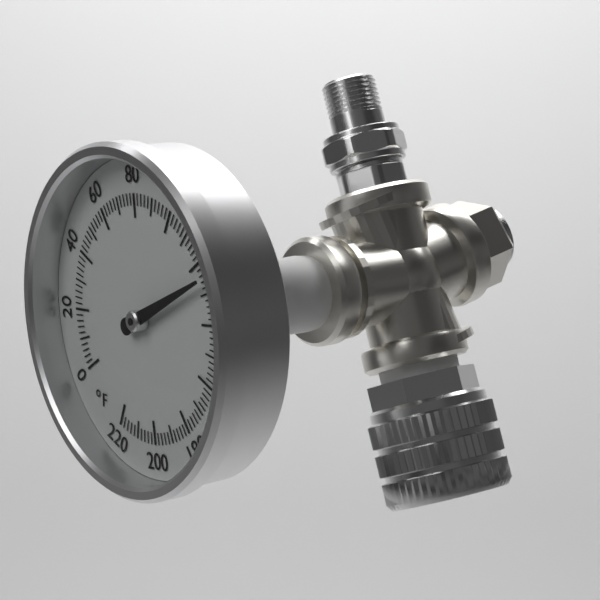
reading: 126 °F
